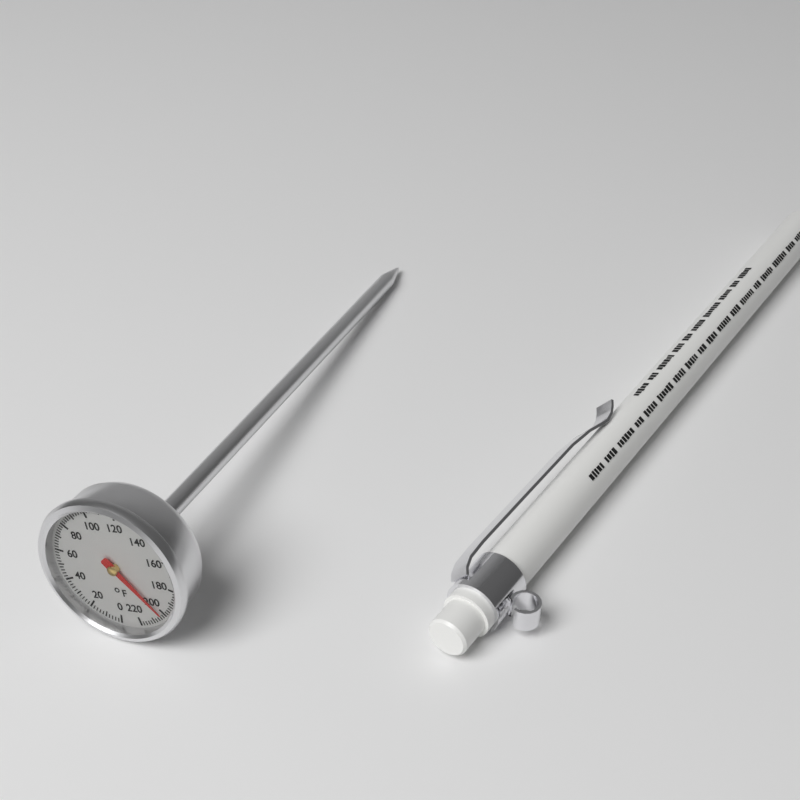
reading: 202 °F
